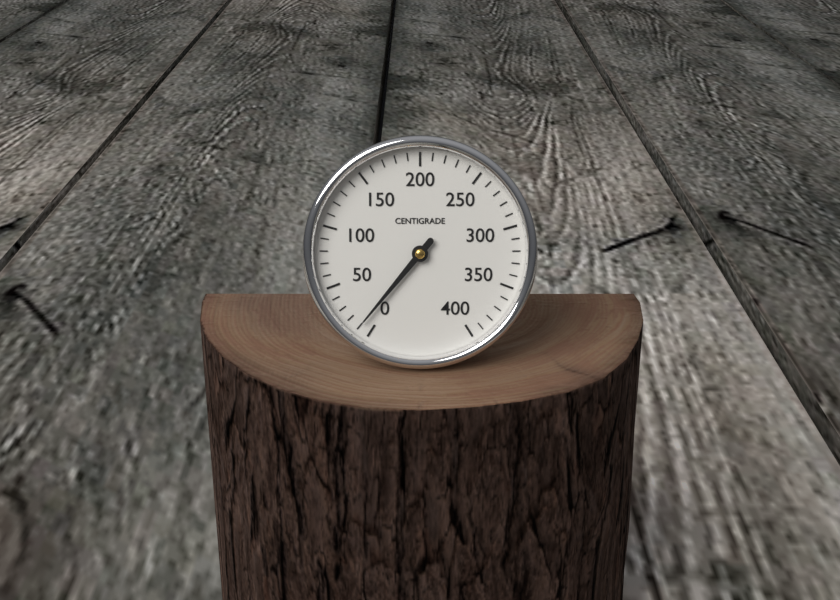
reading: 10 °C
